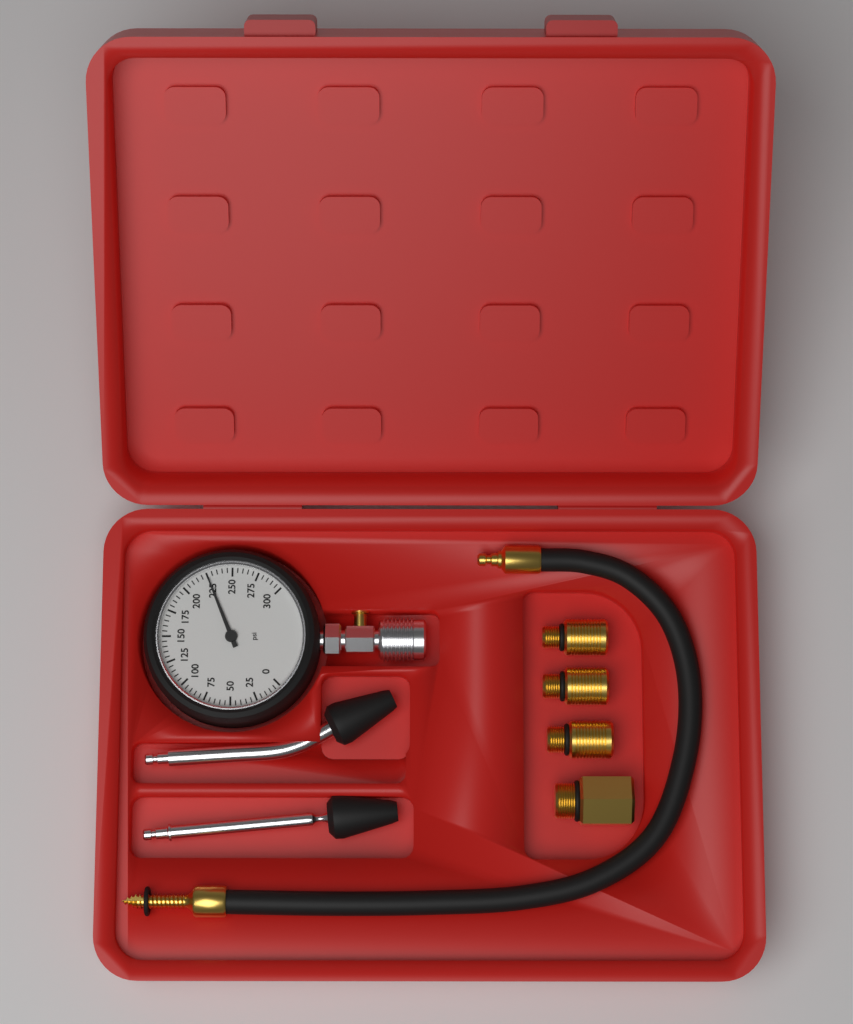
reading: 225 psi
